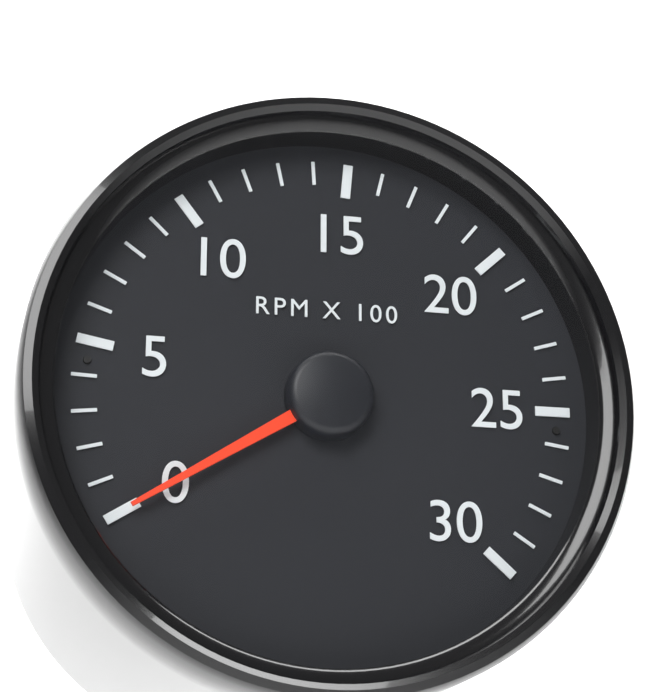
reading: 0 RPM
